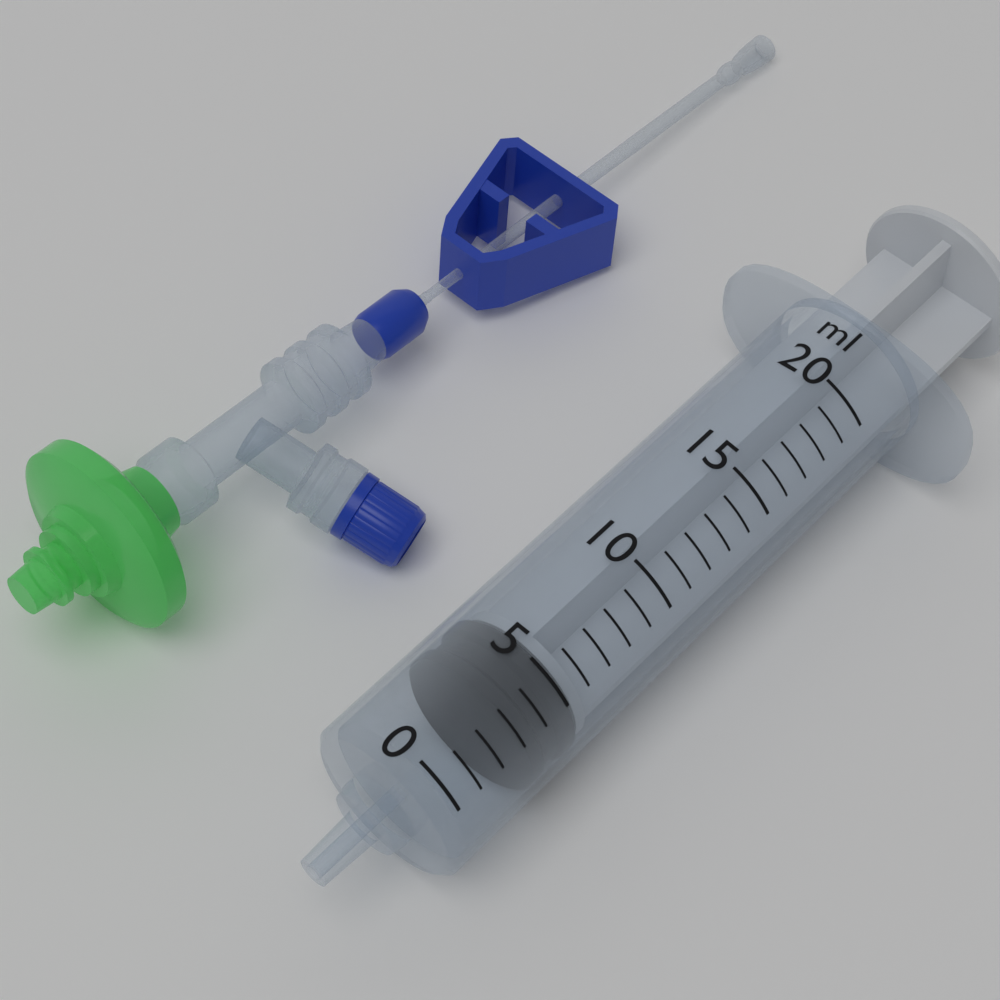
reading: 3 ml
